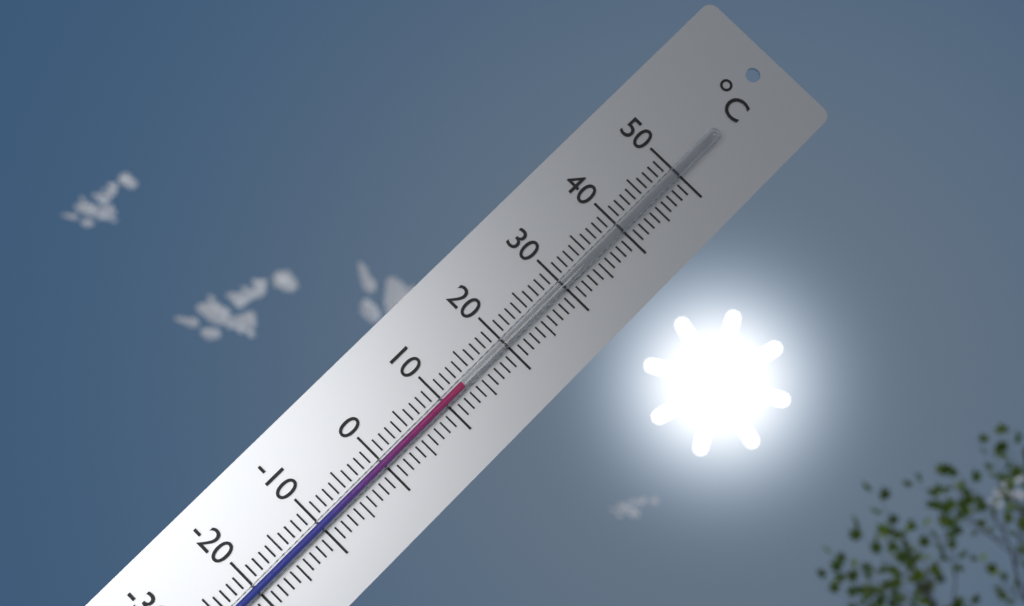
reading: 13 °C
